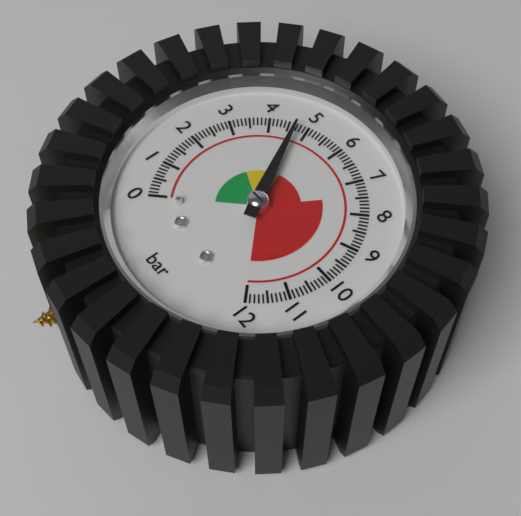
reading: 4.7 bar
